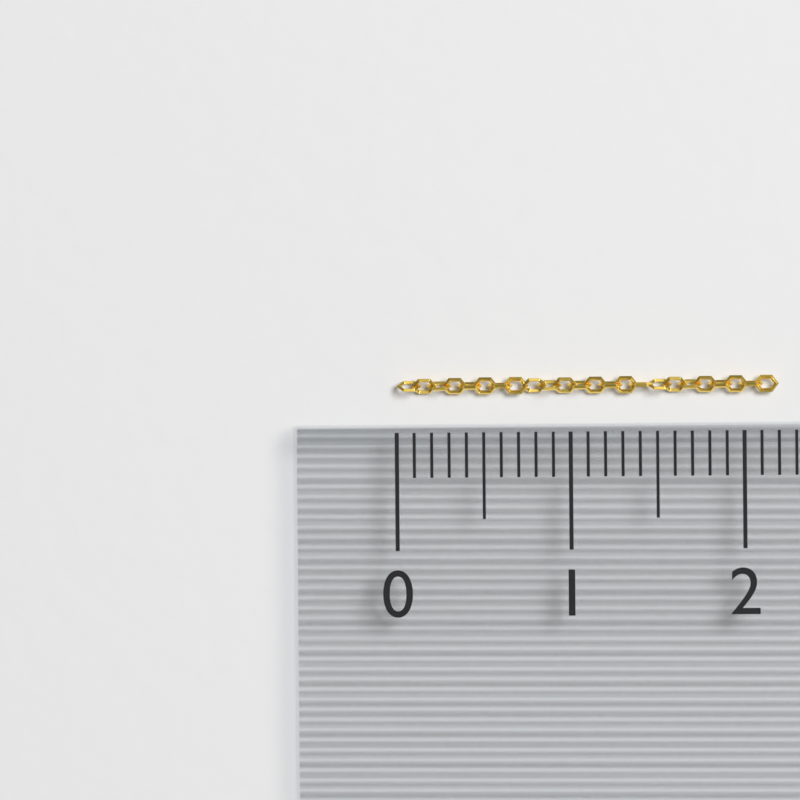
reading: 2.2 (no unit)
